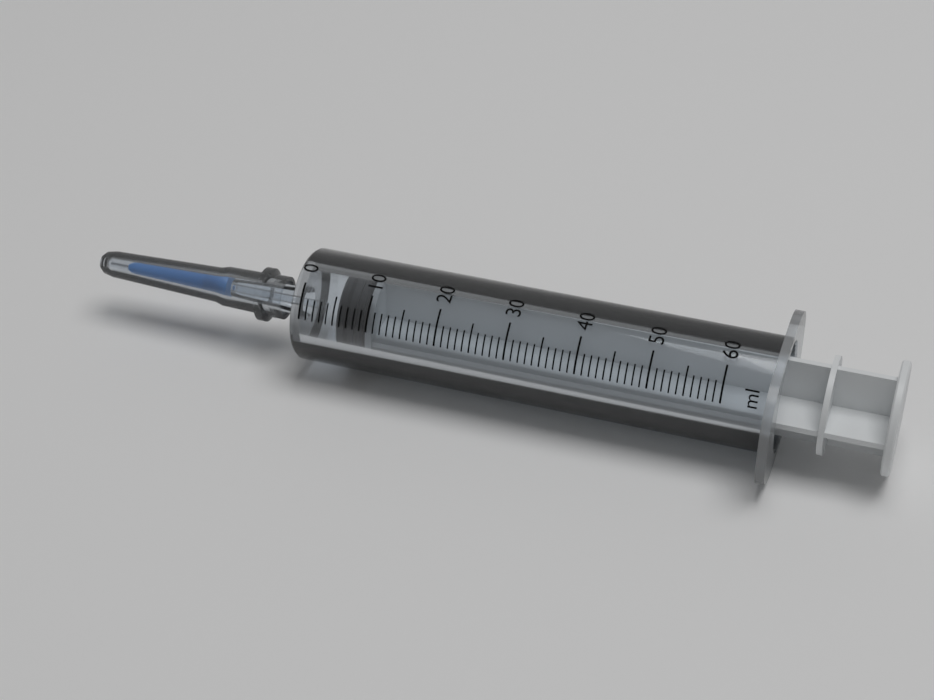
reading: 5 ml
